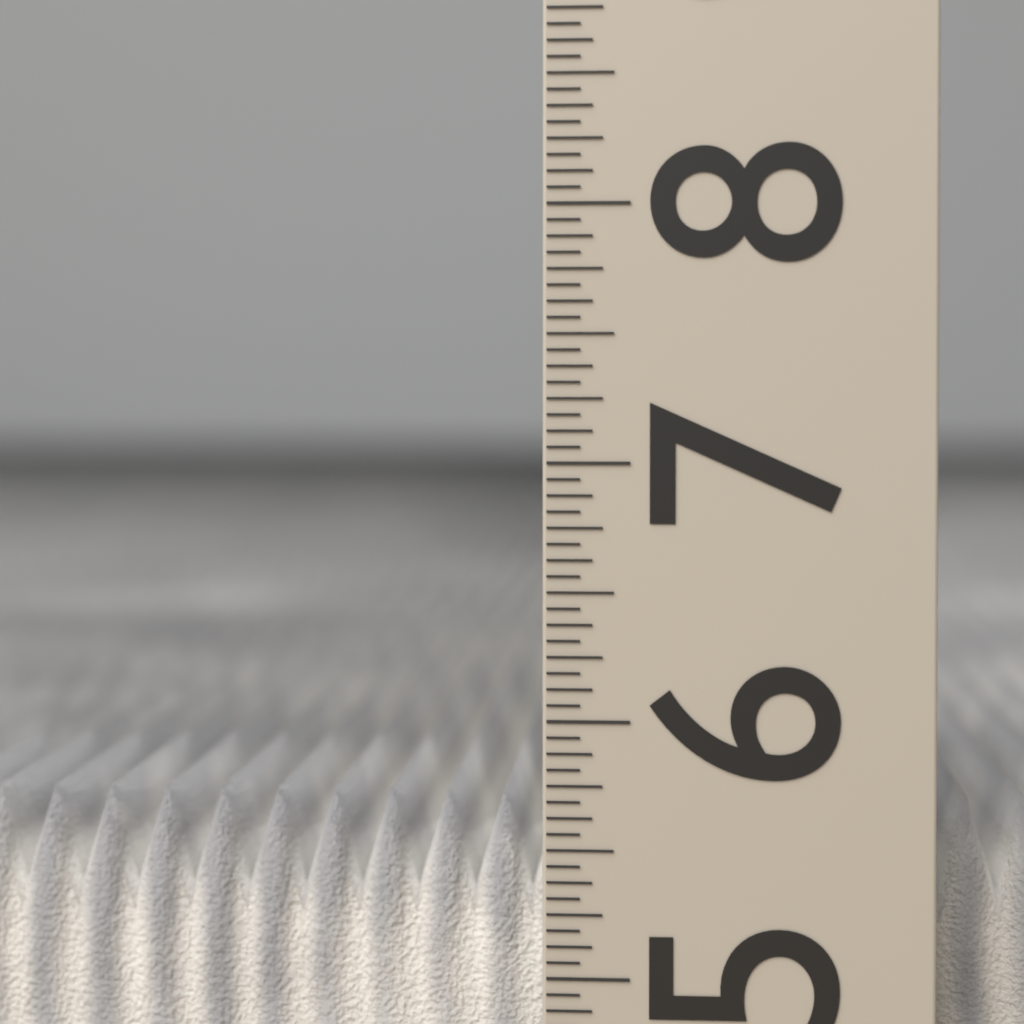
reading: 5.6250 (no unit)
